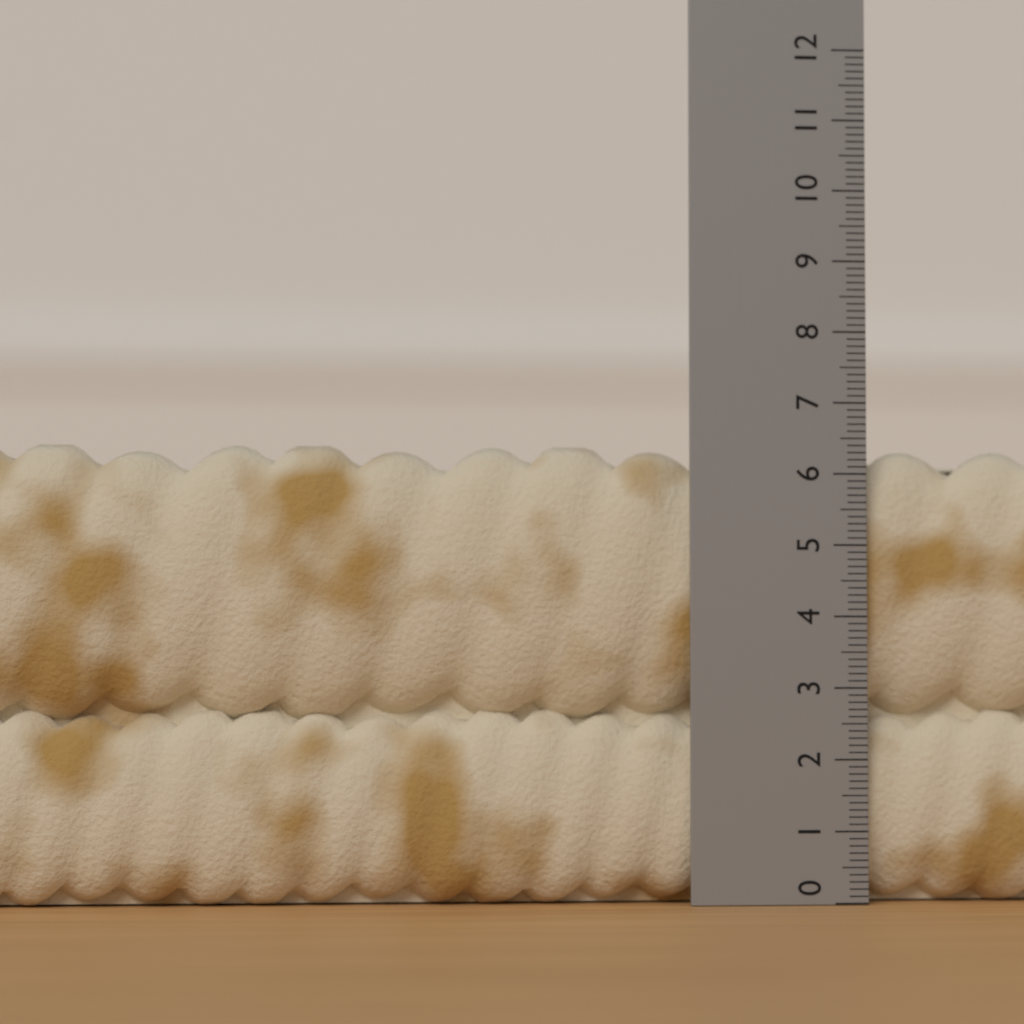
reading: 6.4 (no unit)
